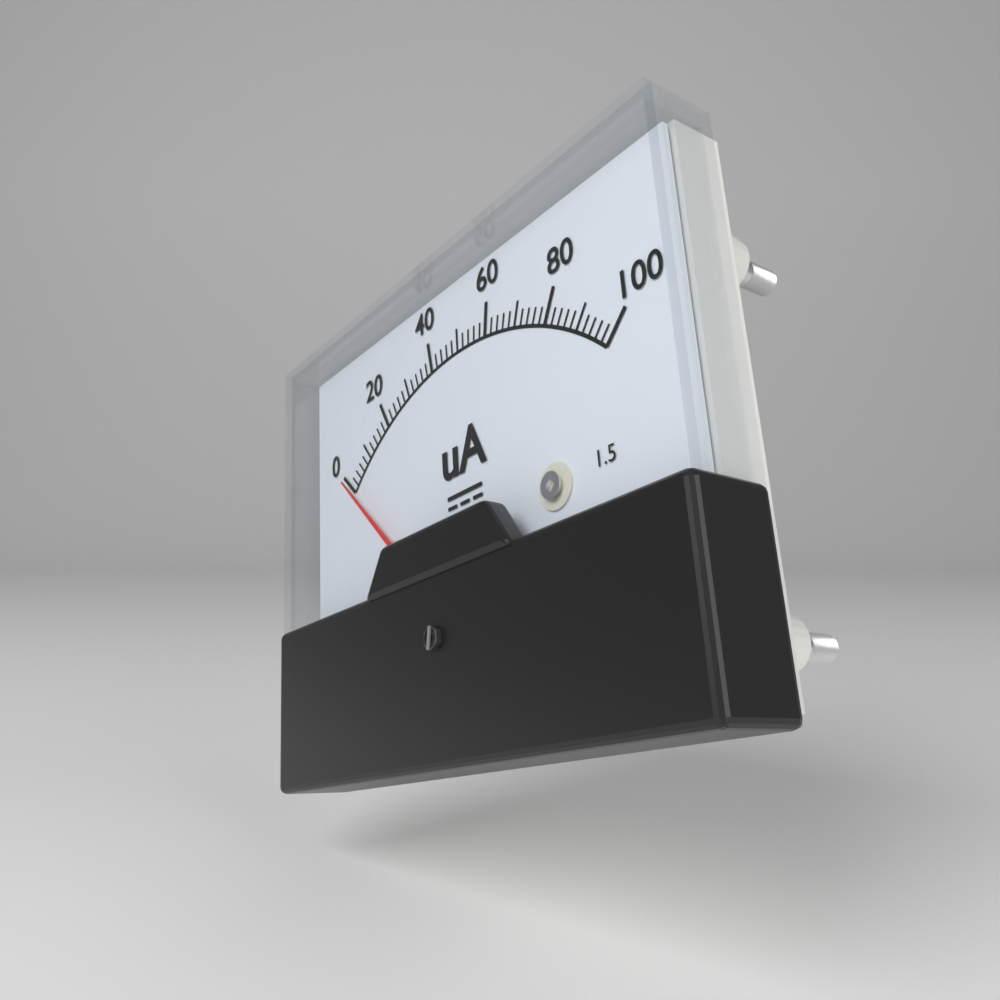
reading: 0 uA
